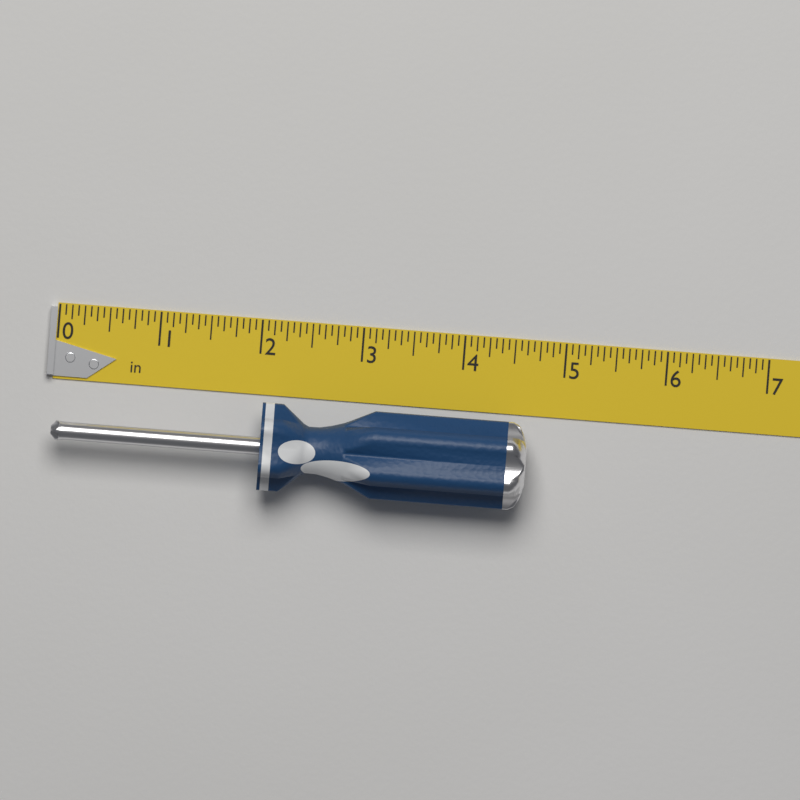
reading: 4.6875 in
